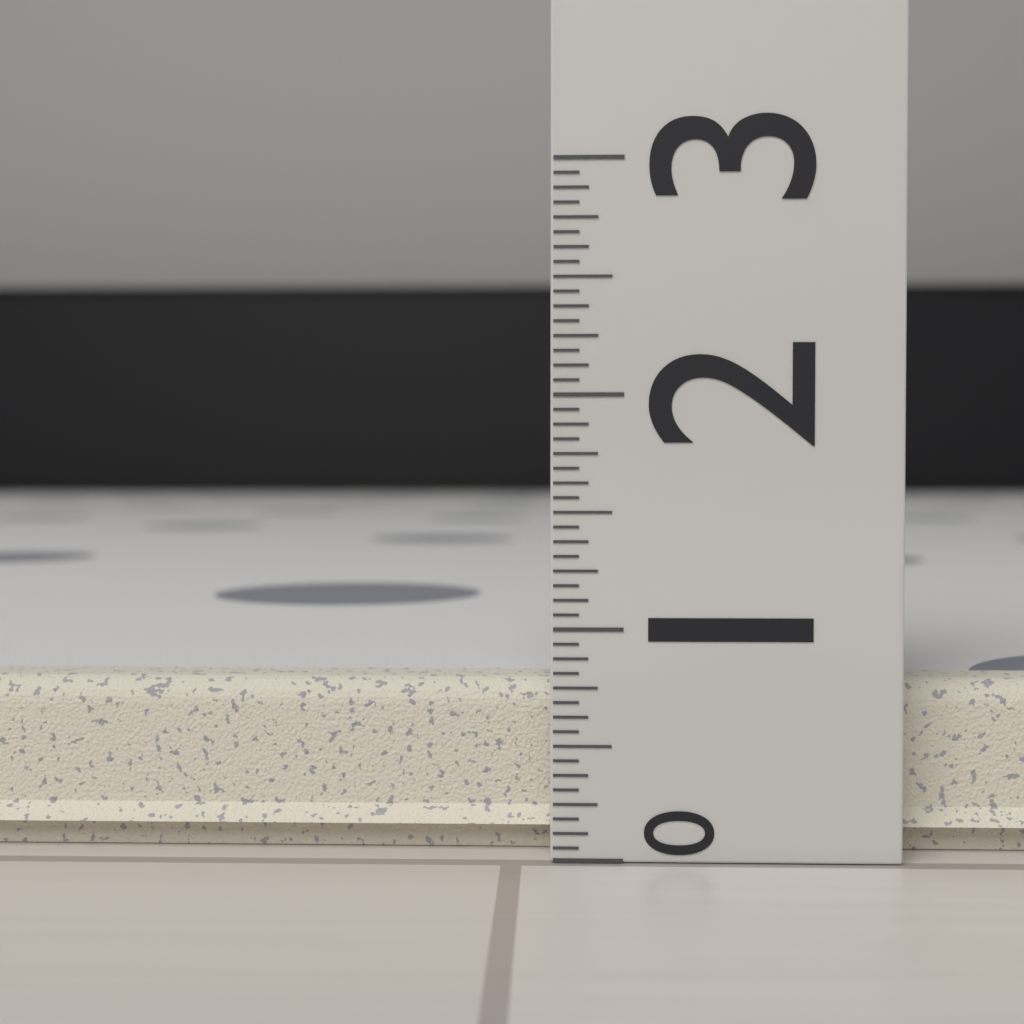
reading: 0.7500 (no unit)
